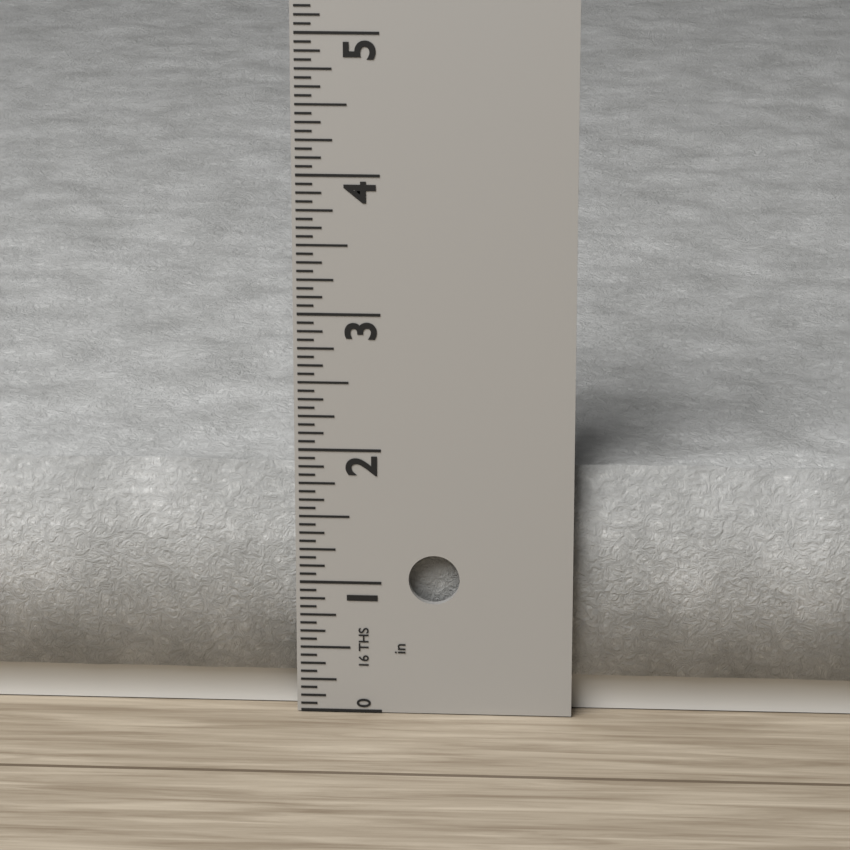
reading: 1.8750 in
